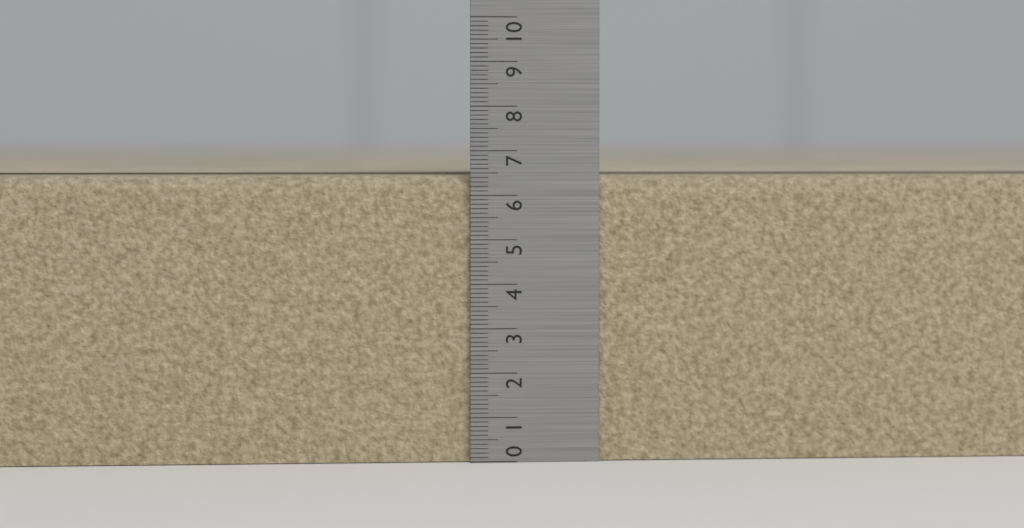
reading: 6.5 (no unit)
